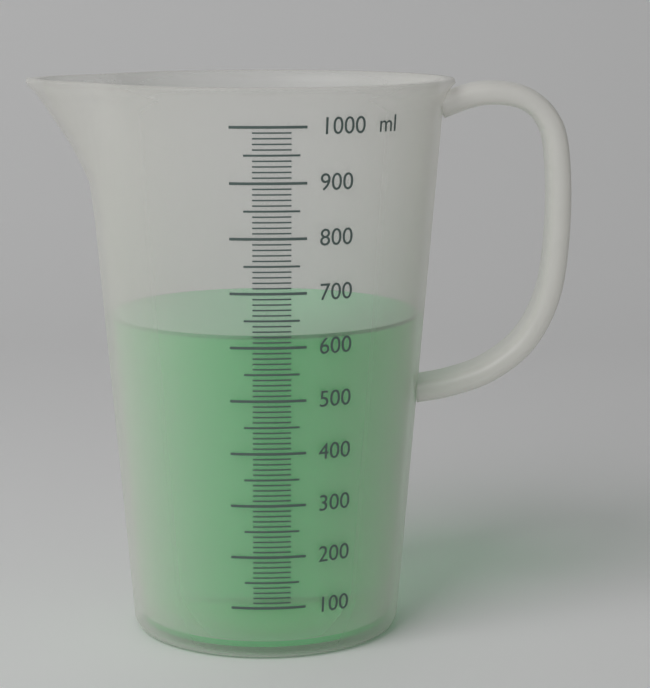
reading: 620 ml
